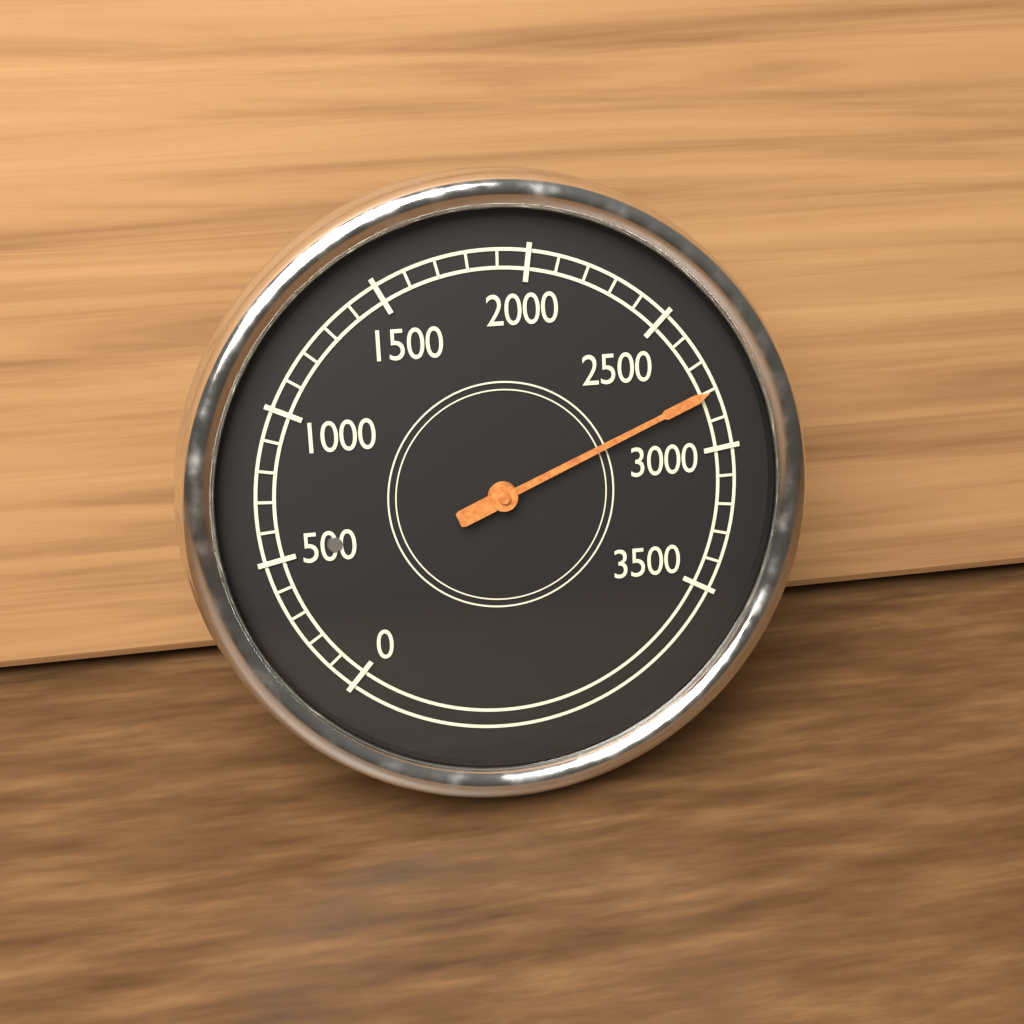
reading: 2800 (no unit)
